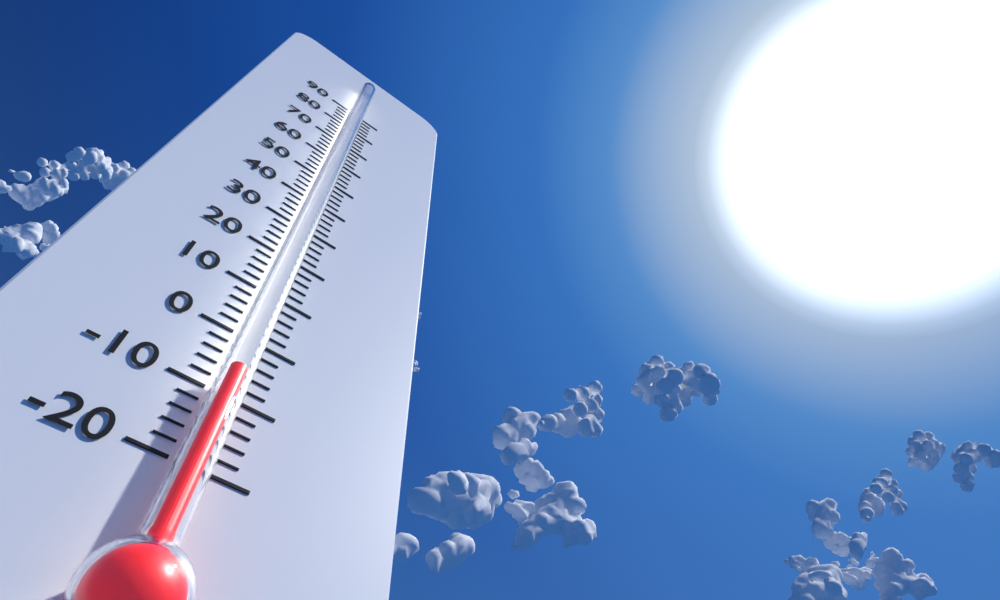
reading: -8 (no unit)
